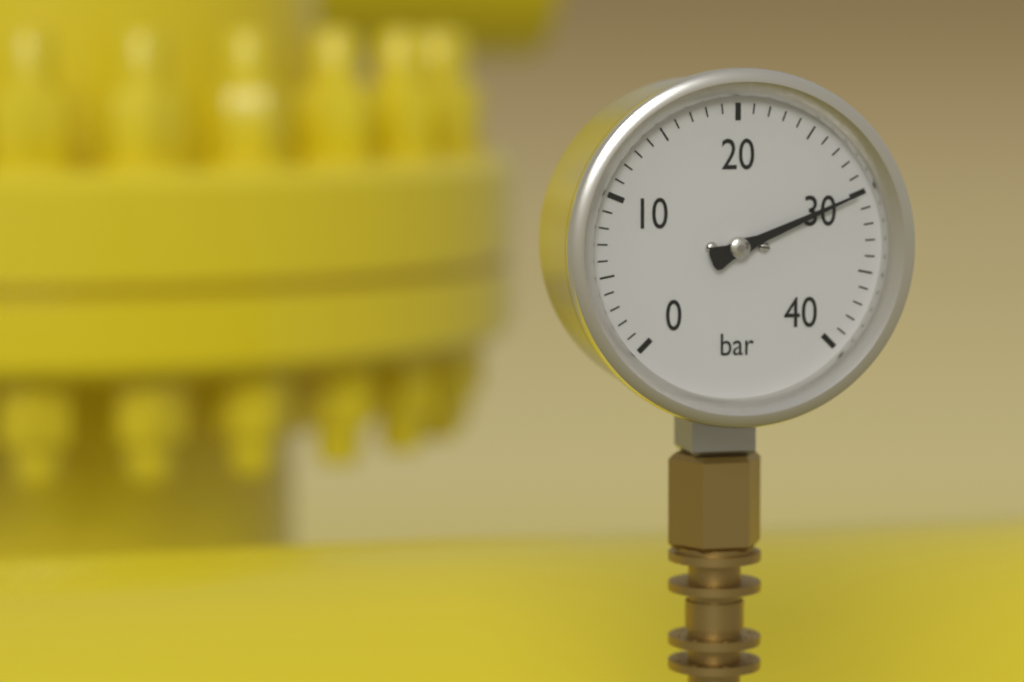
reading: 30 bar
